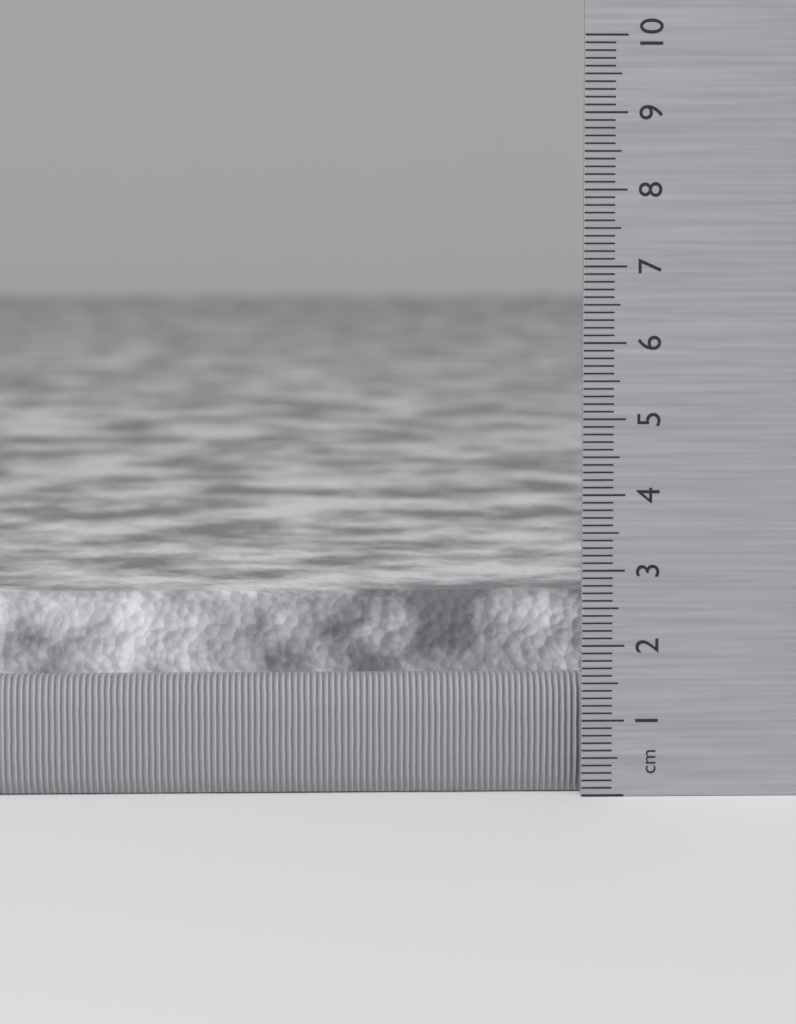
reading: 2.6 cm
